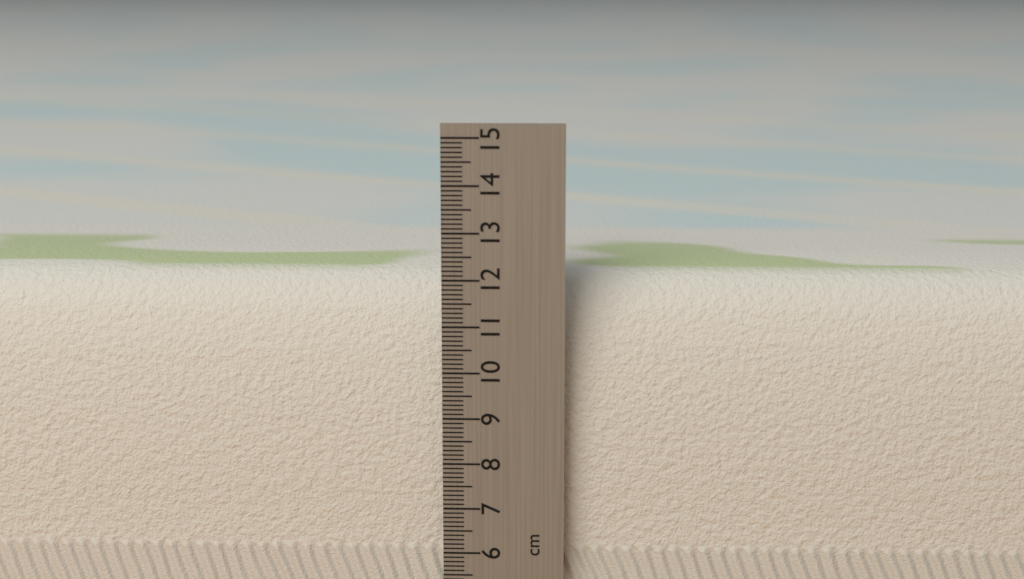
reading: 12.0 cm
